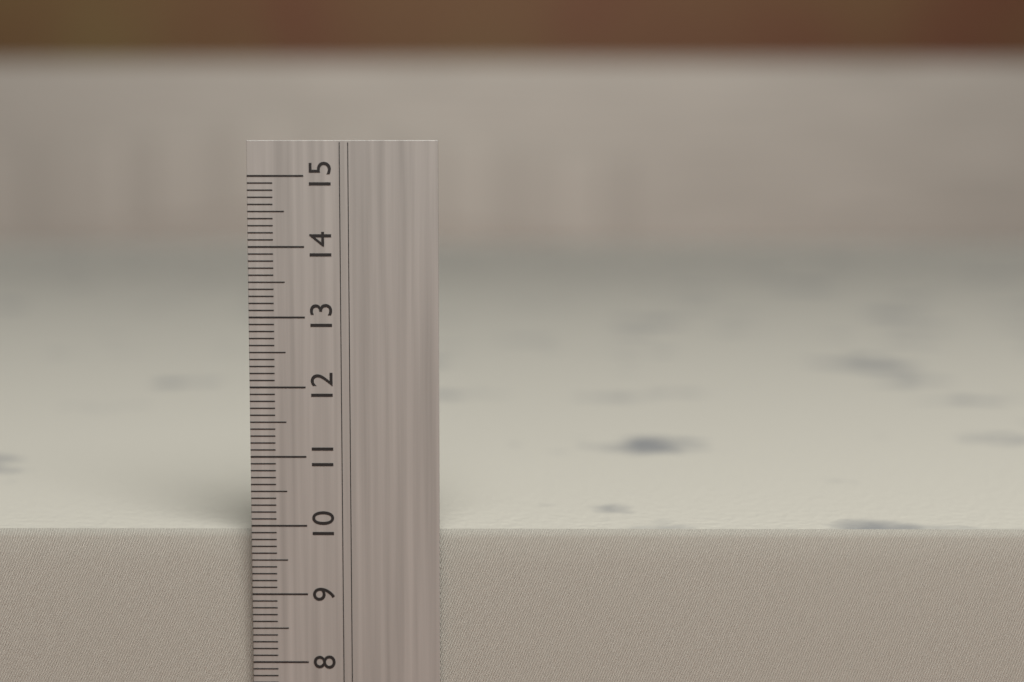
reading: 9.9 cm
